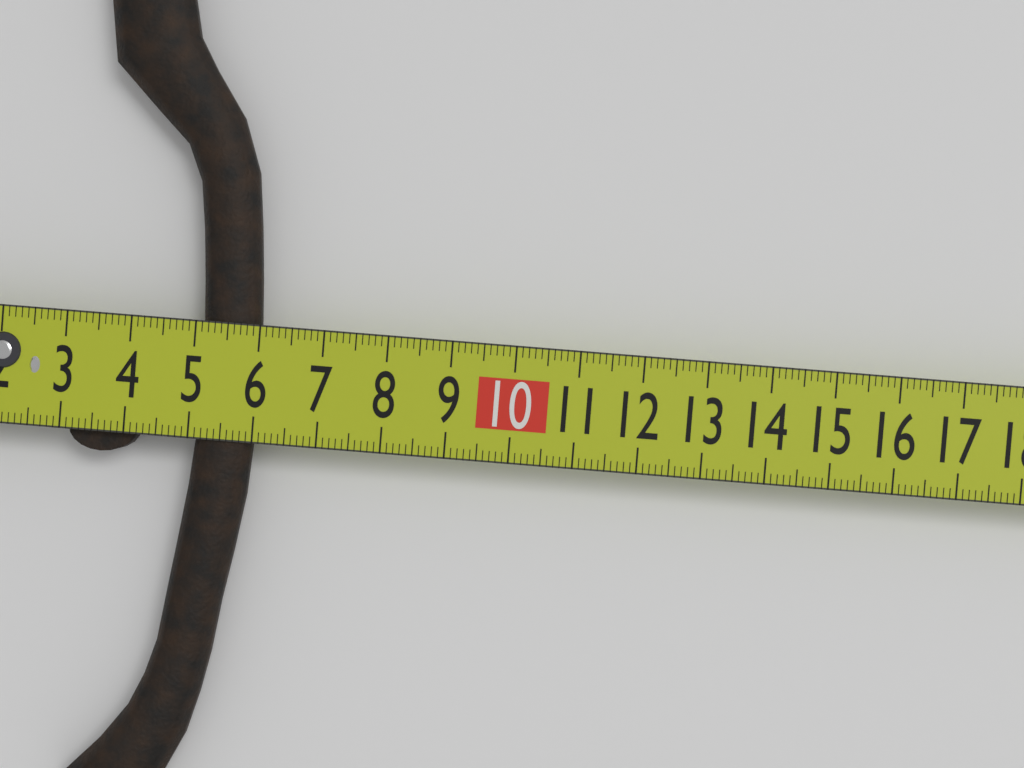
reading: 6.0 cm
